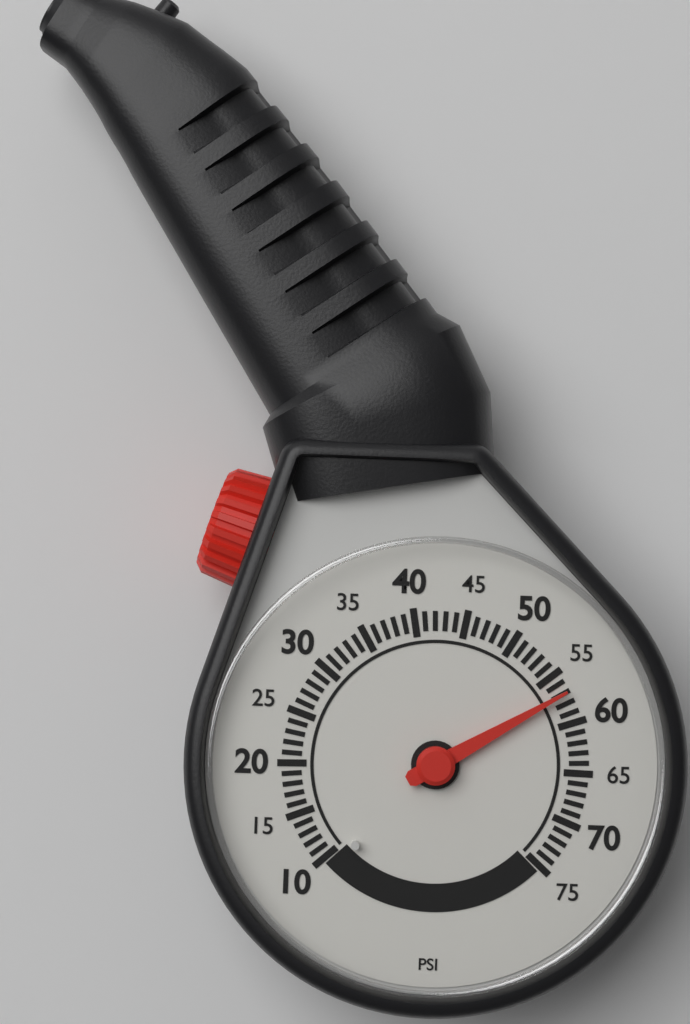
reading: 57 psi
